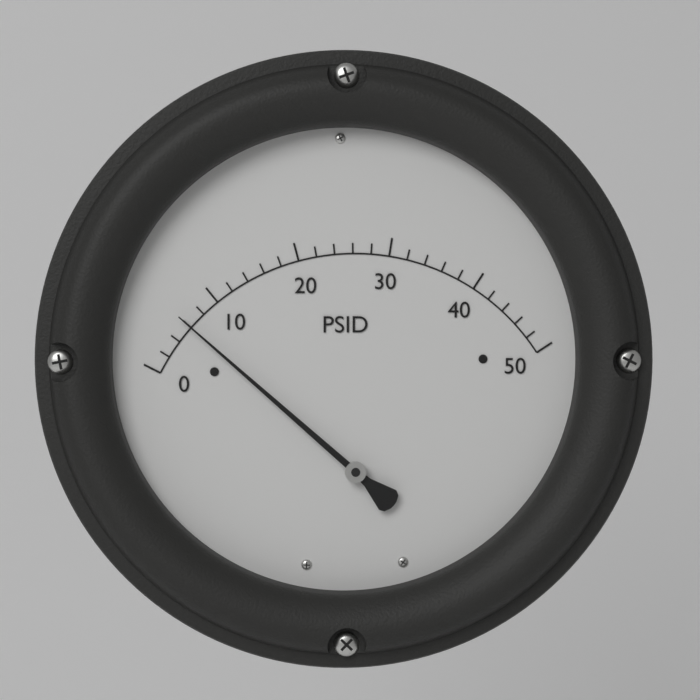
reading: 6 PSID
